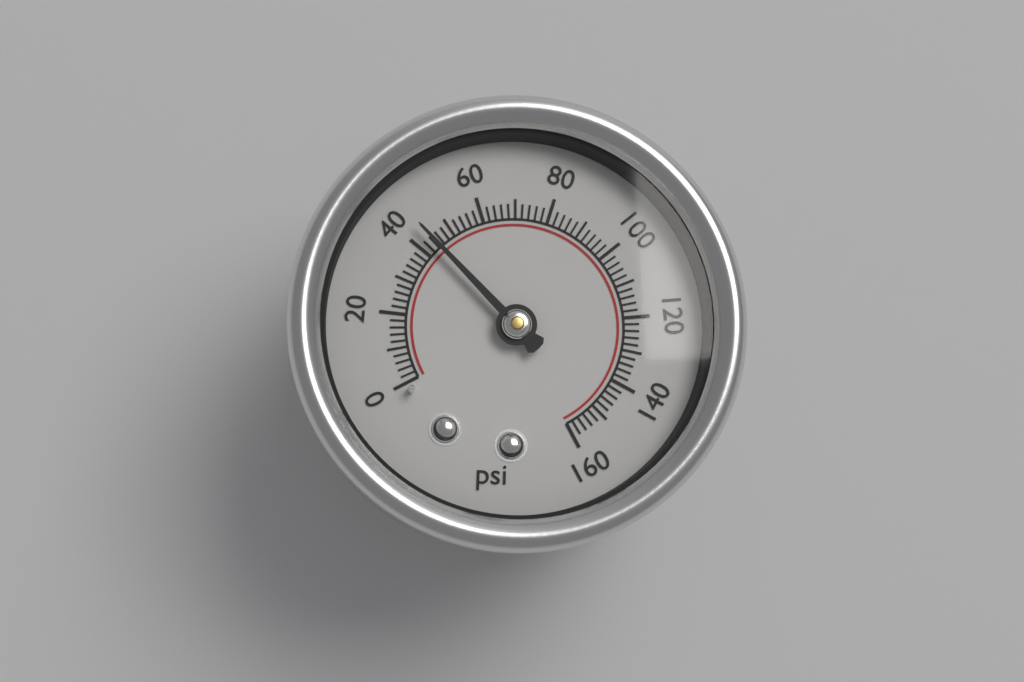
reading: 44 psi
